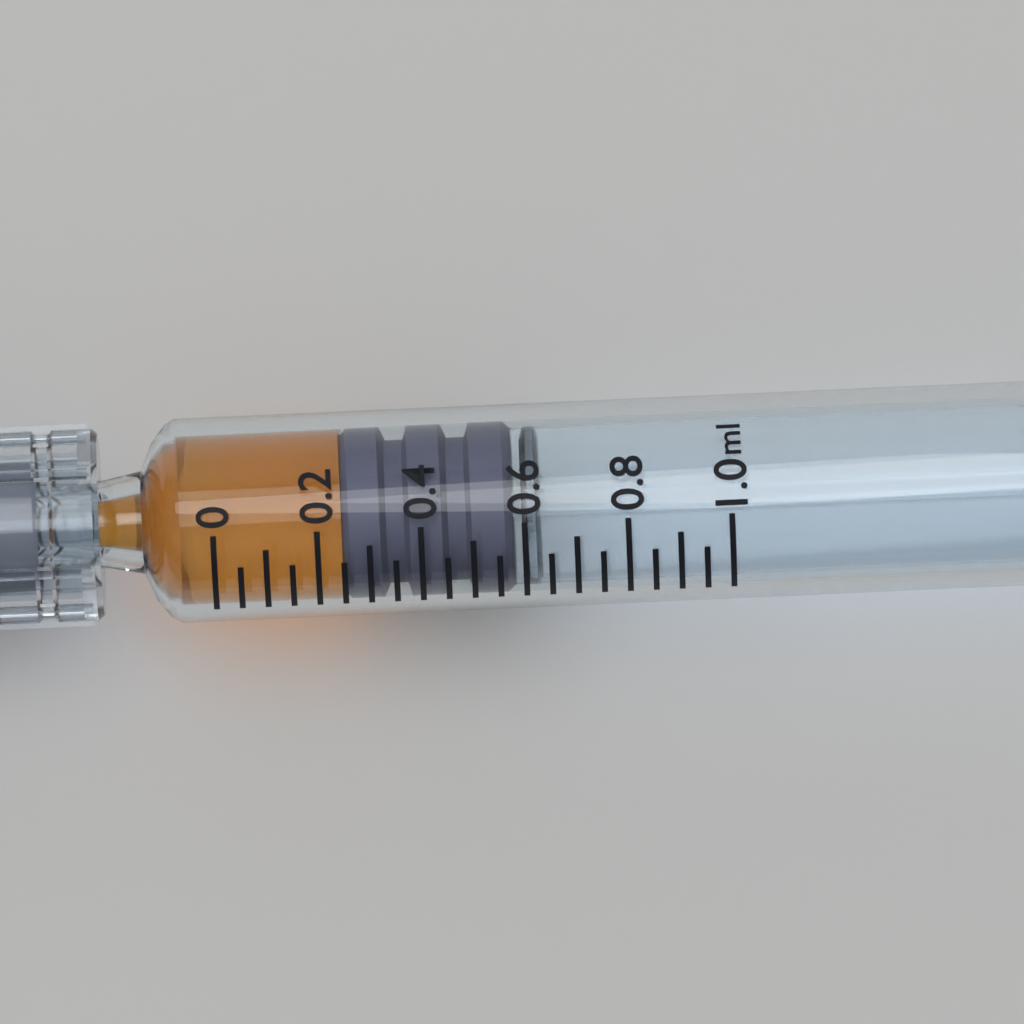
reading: 0.25 ml
